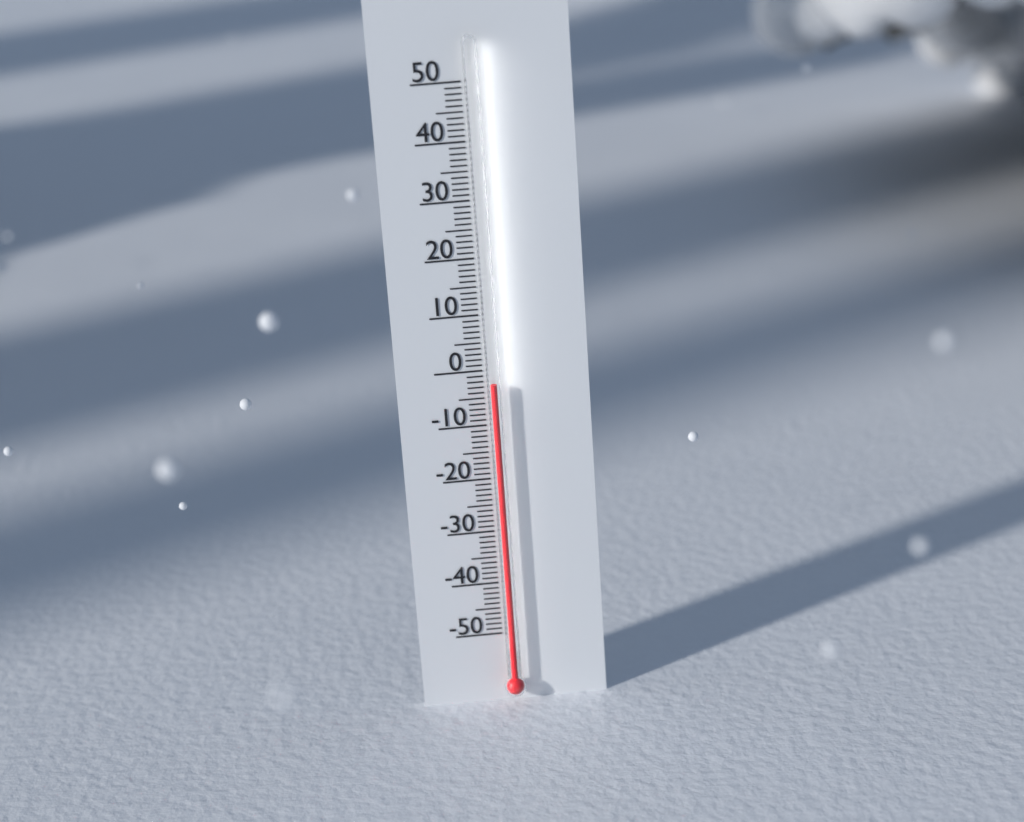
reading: -2 (no unit)
